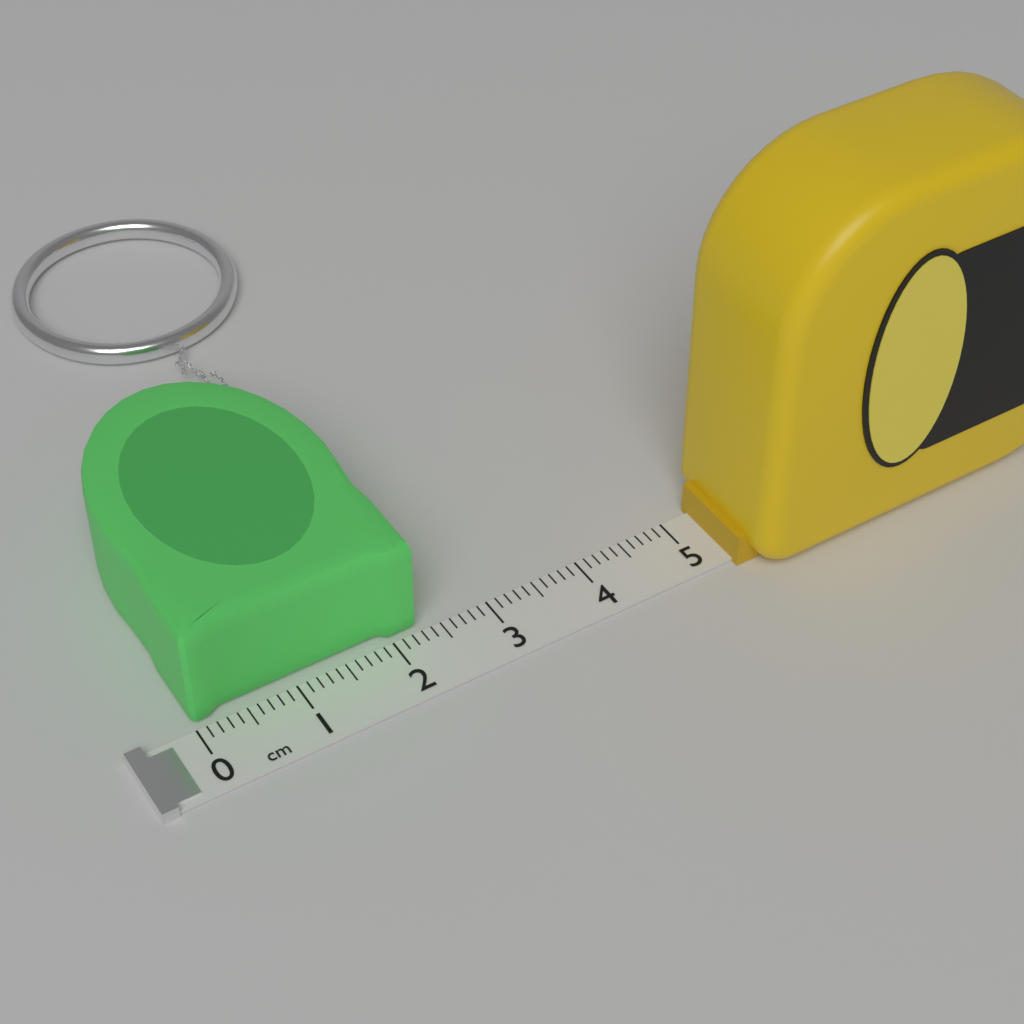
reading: 2.3 cm
